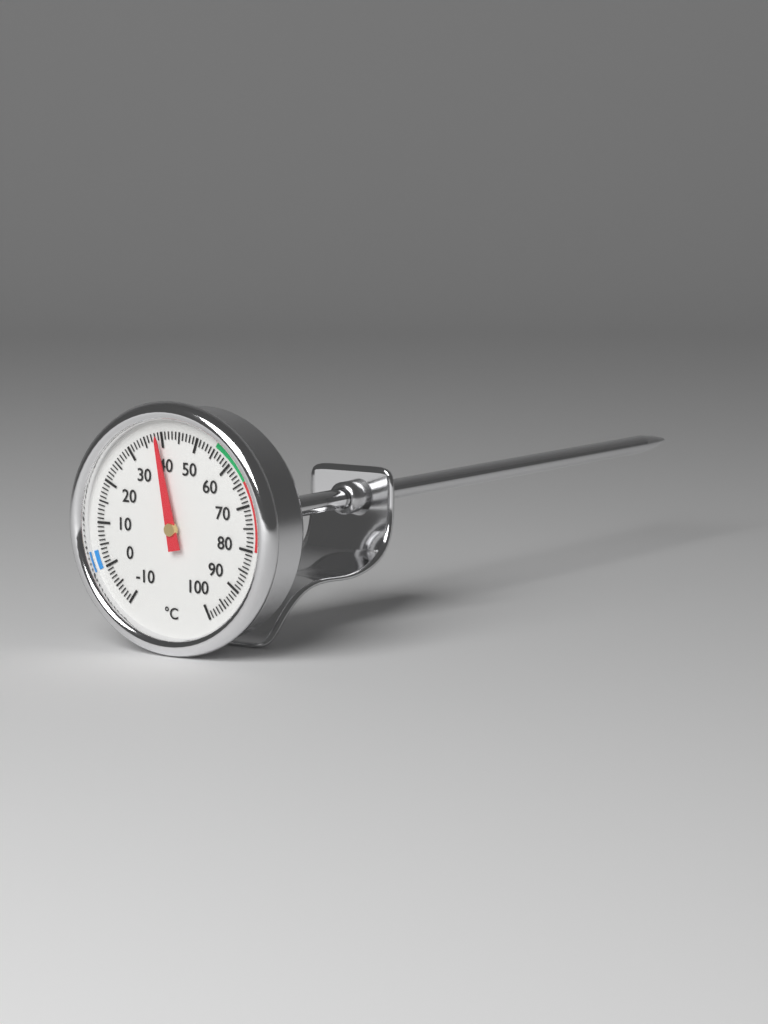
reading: 39 °C
